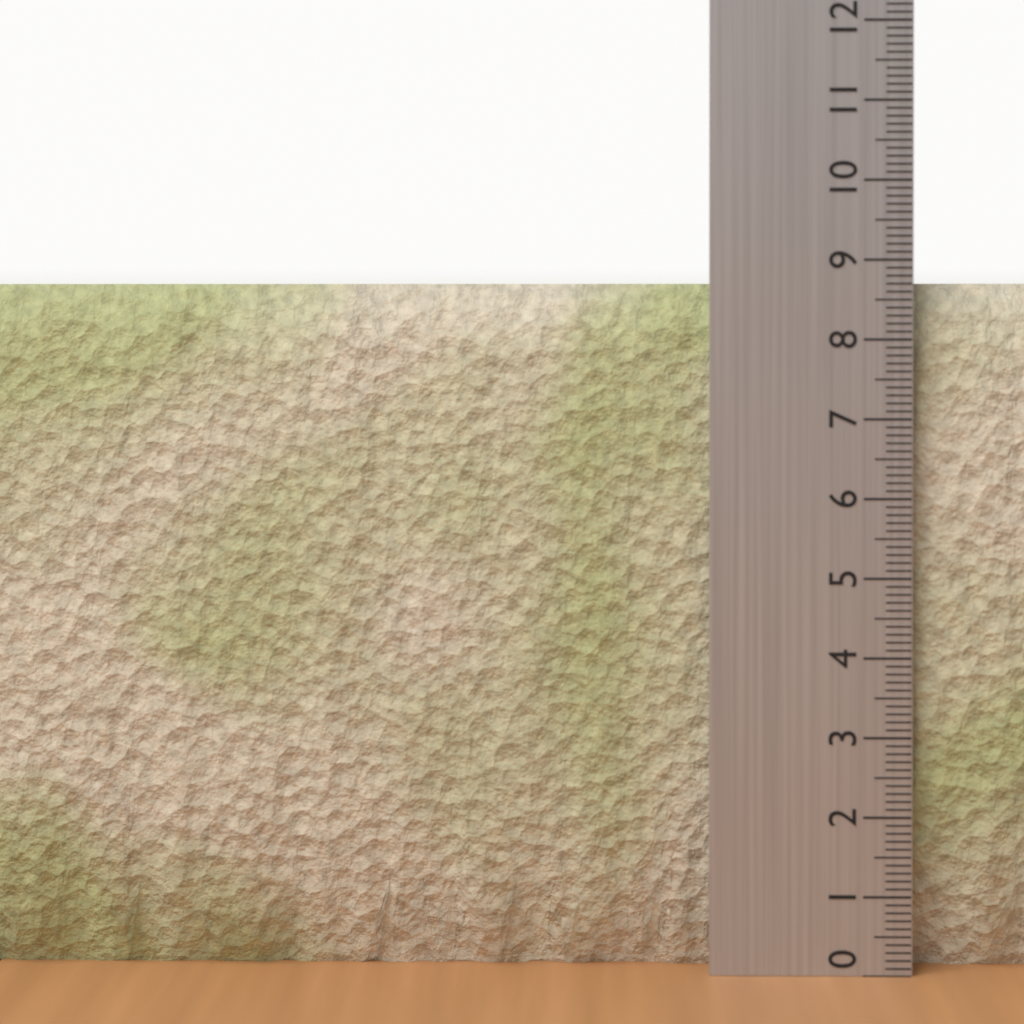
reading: 8.7 (no unit)
